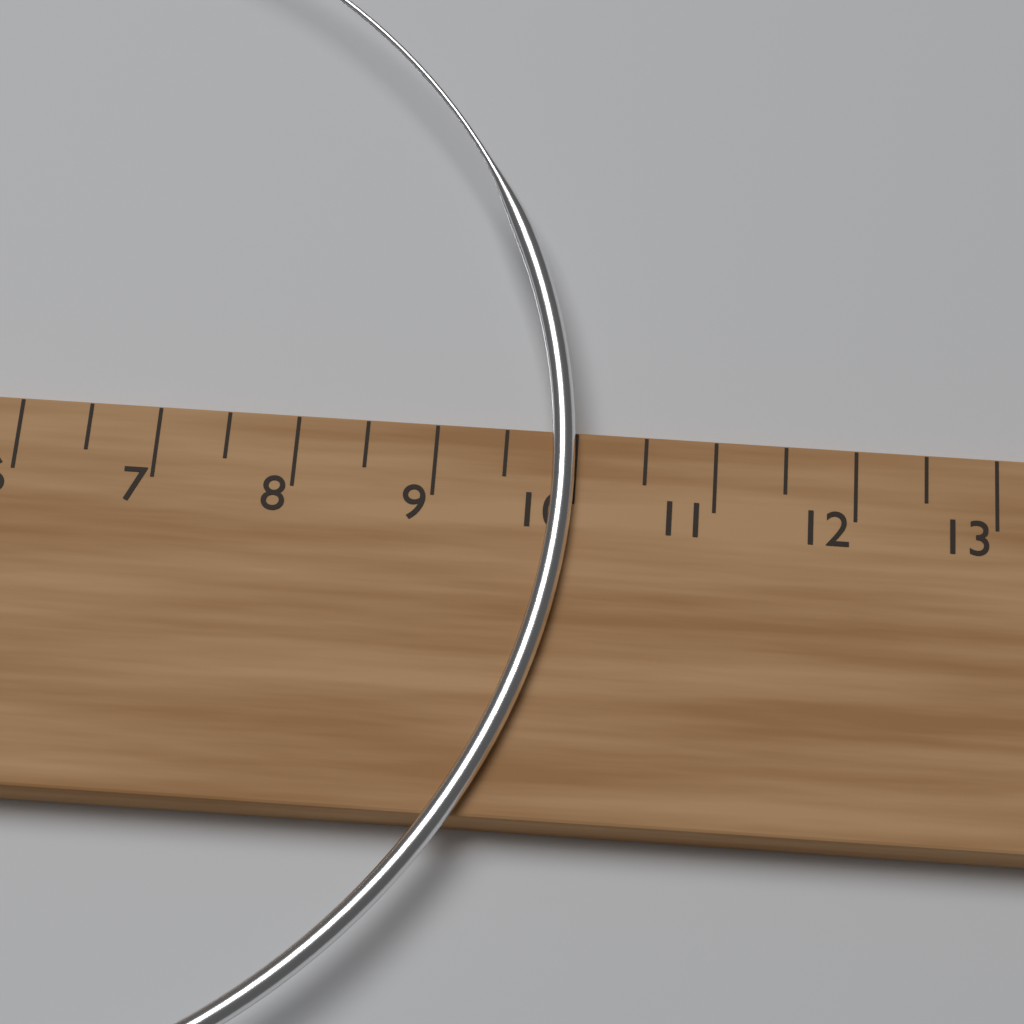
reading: 10.0 cm
